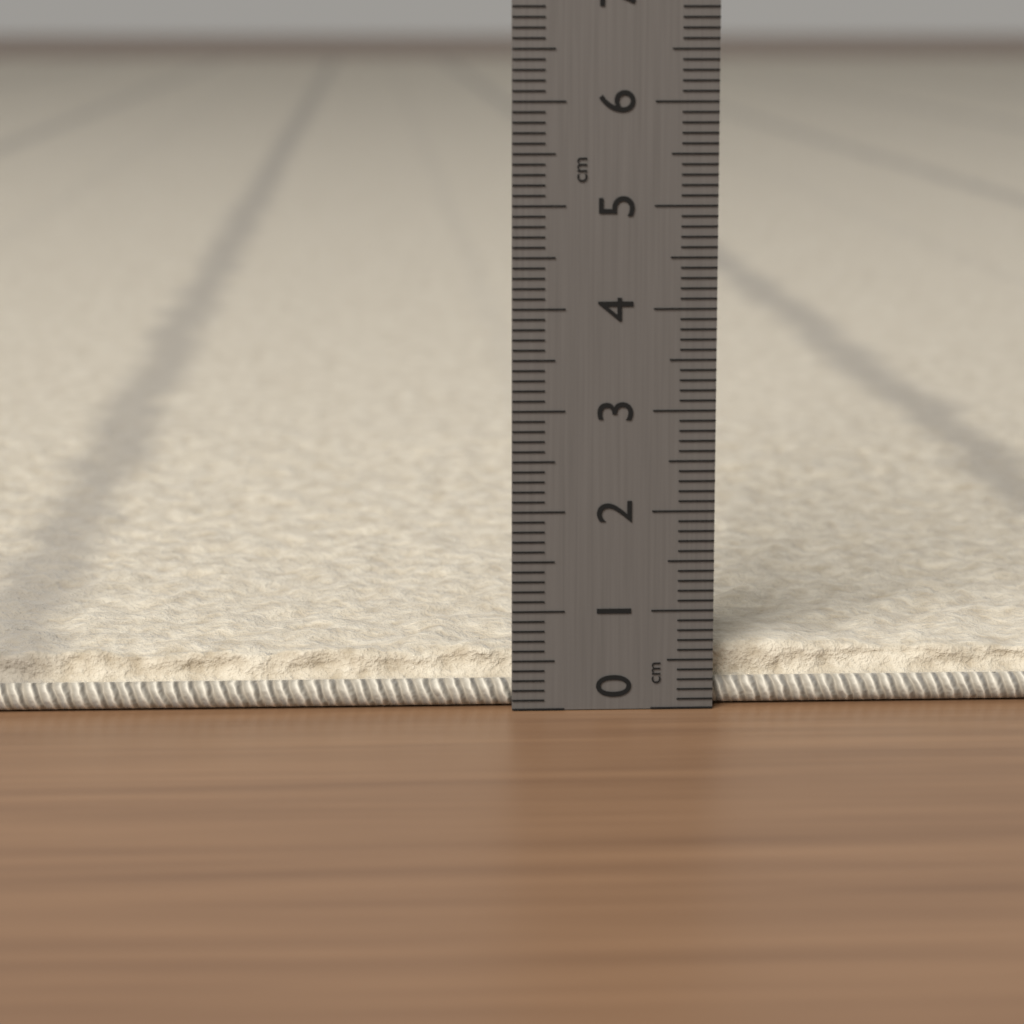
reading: 0.6 cm
